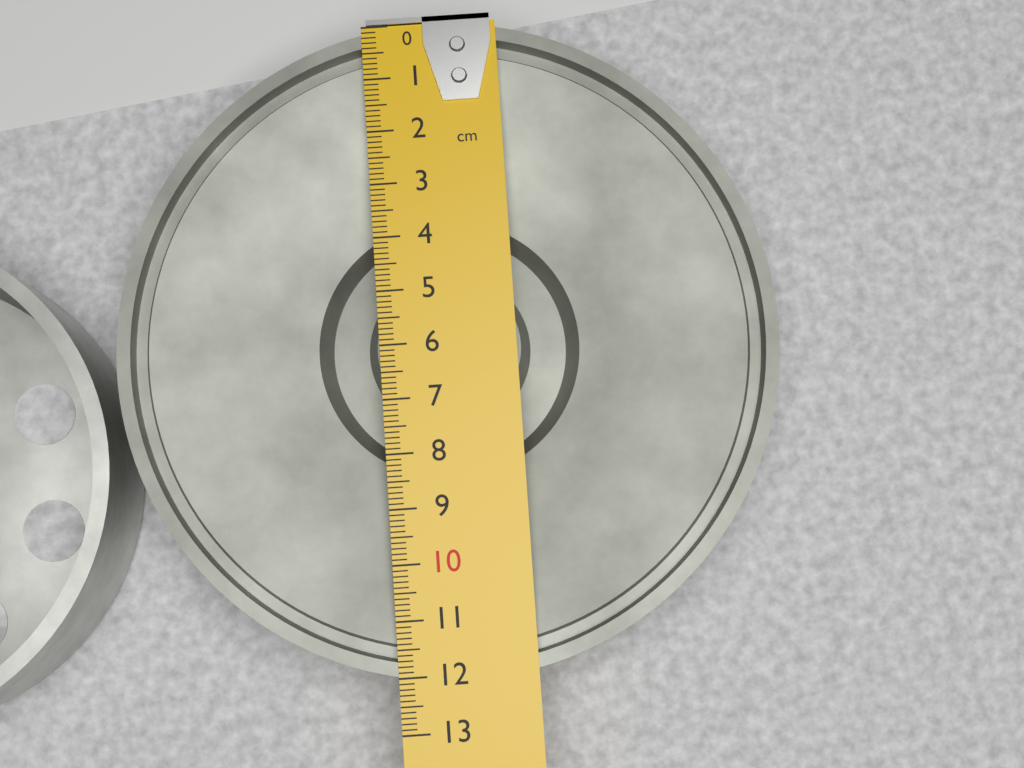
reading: 12.1 cm
